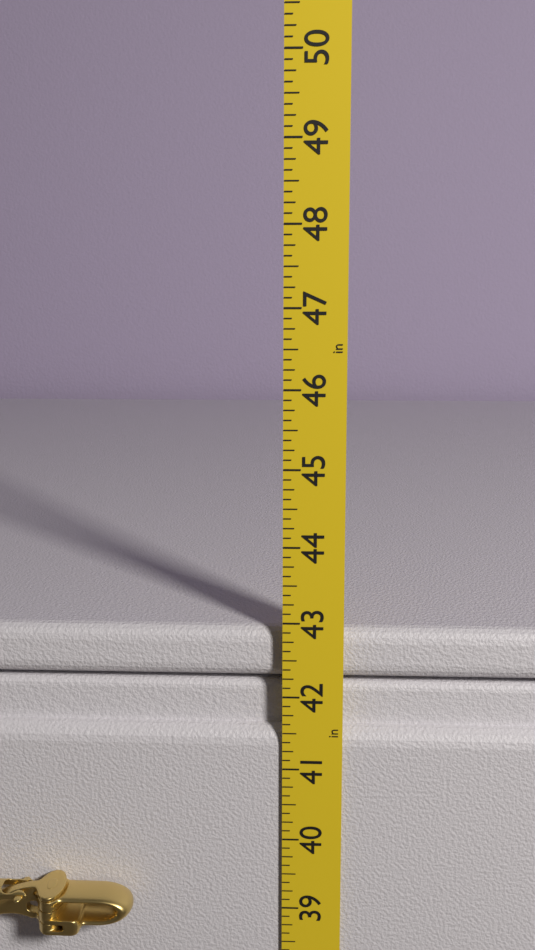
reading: 42.875 in
